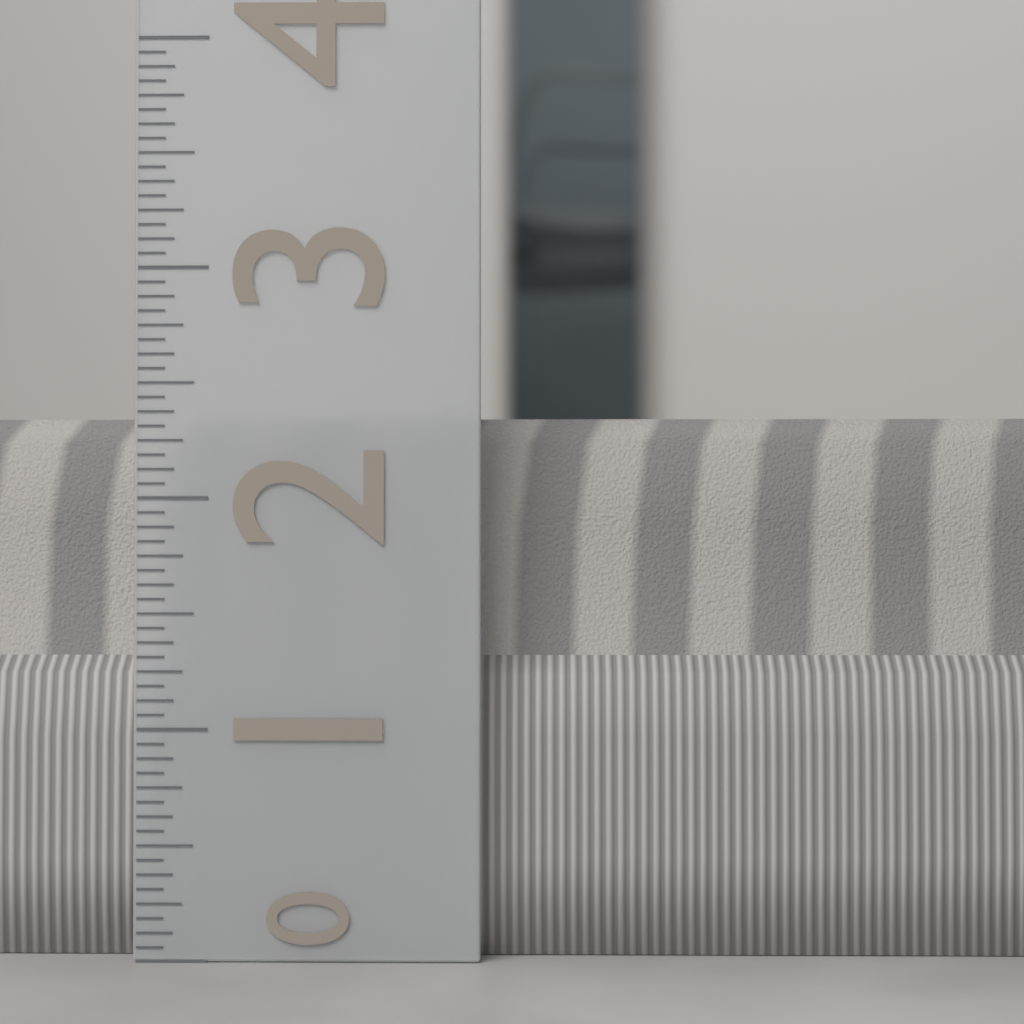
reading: 2.3750 (no unit)
